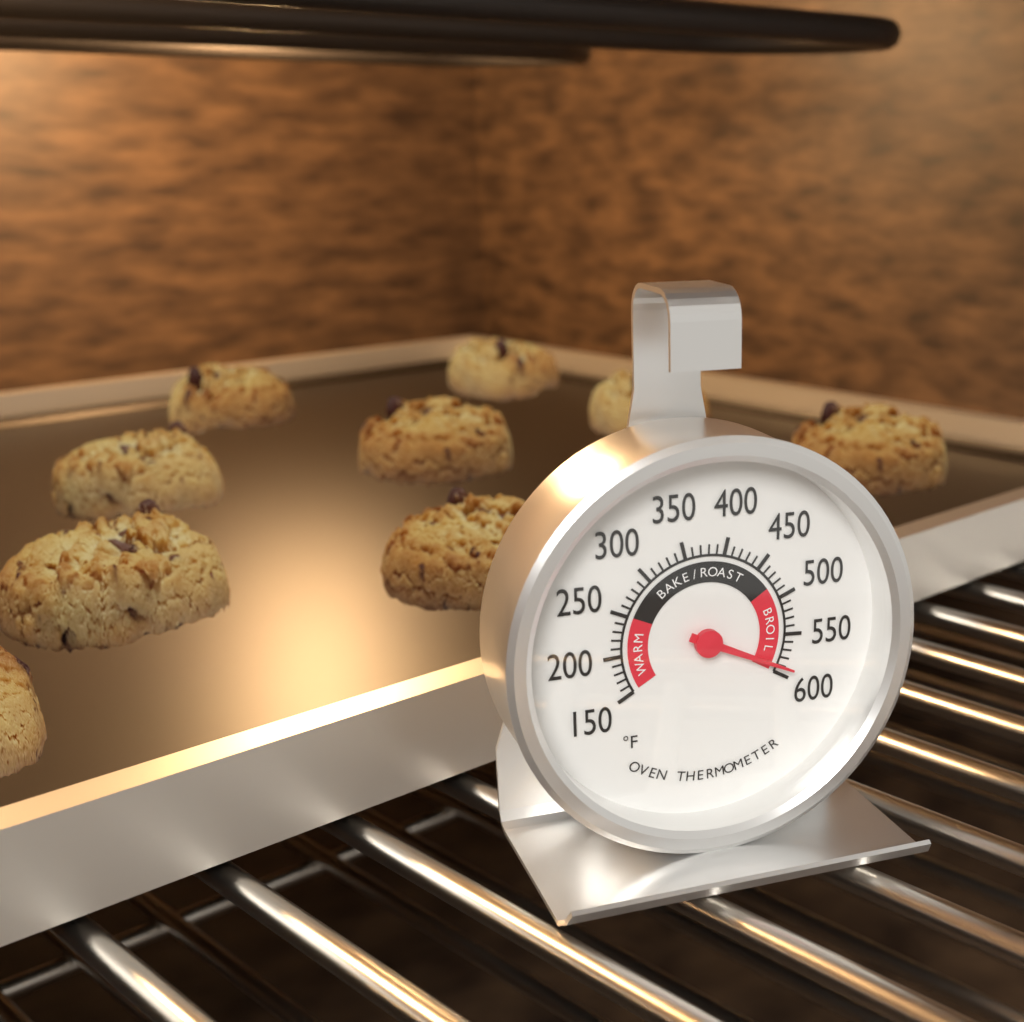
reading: 590 °F
